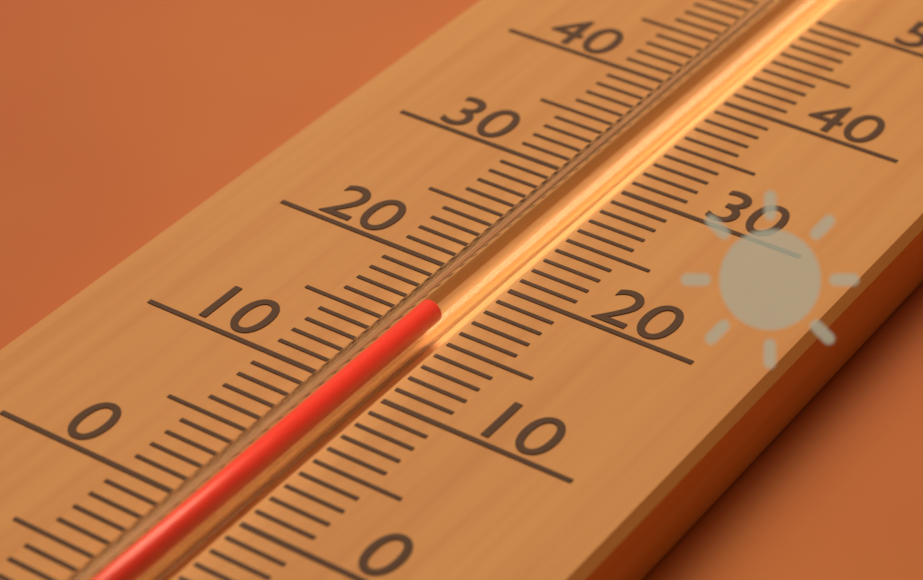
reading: 16 (no unit)
